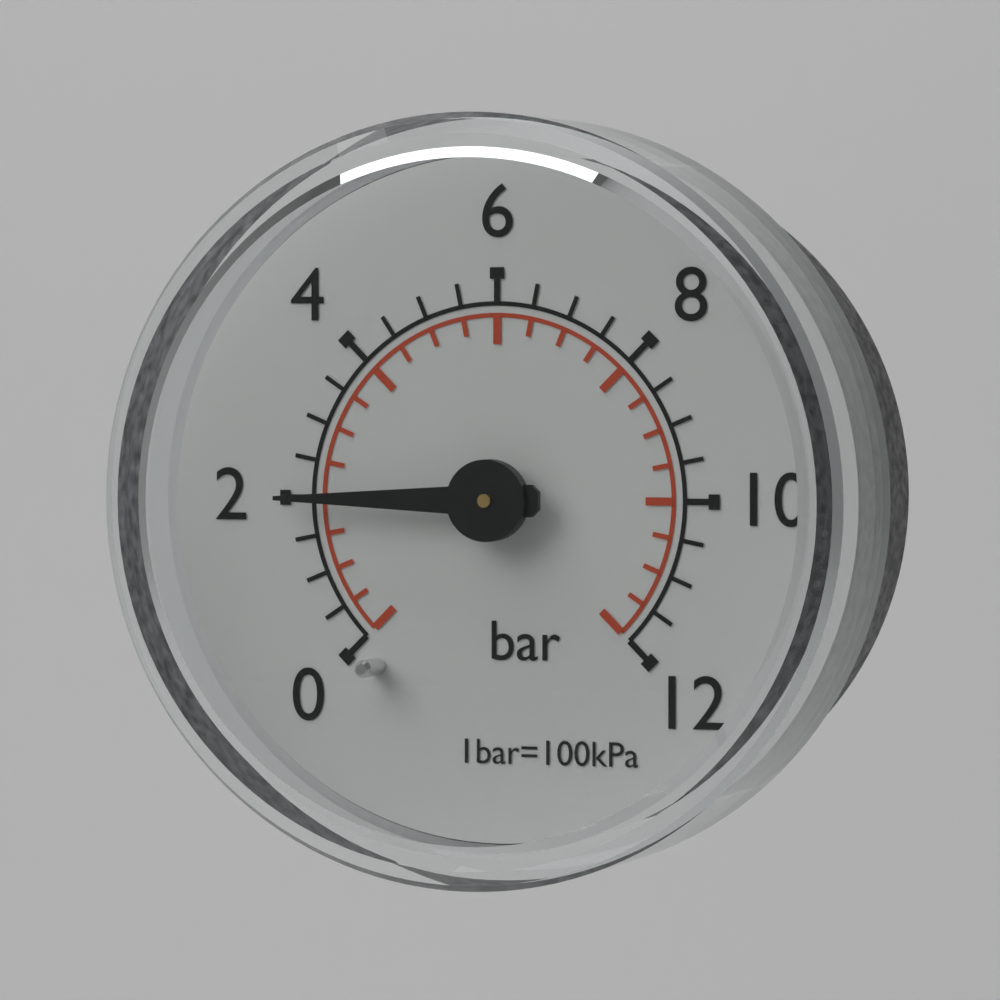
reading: 2.0 bar
